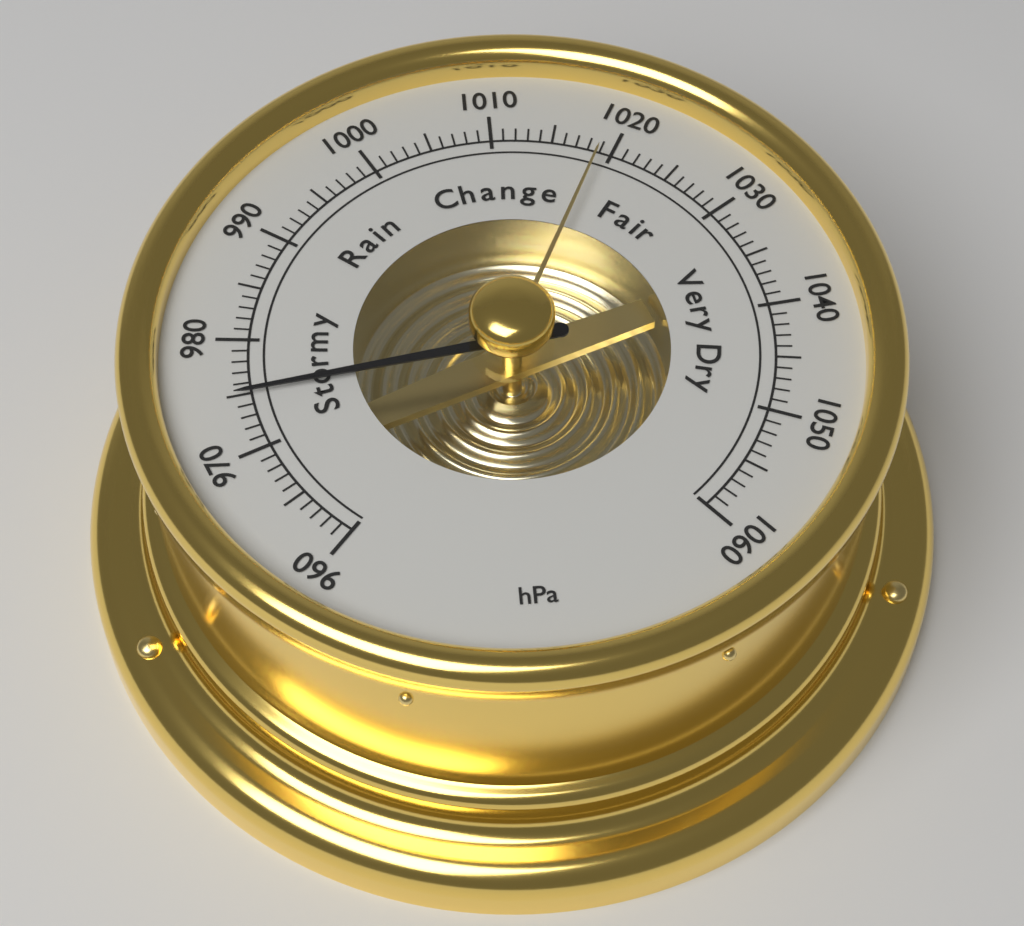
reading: 975 hPa
